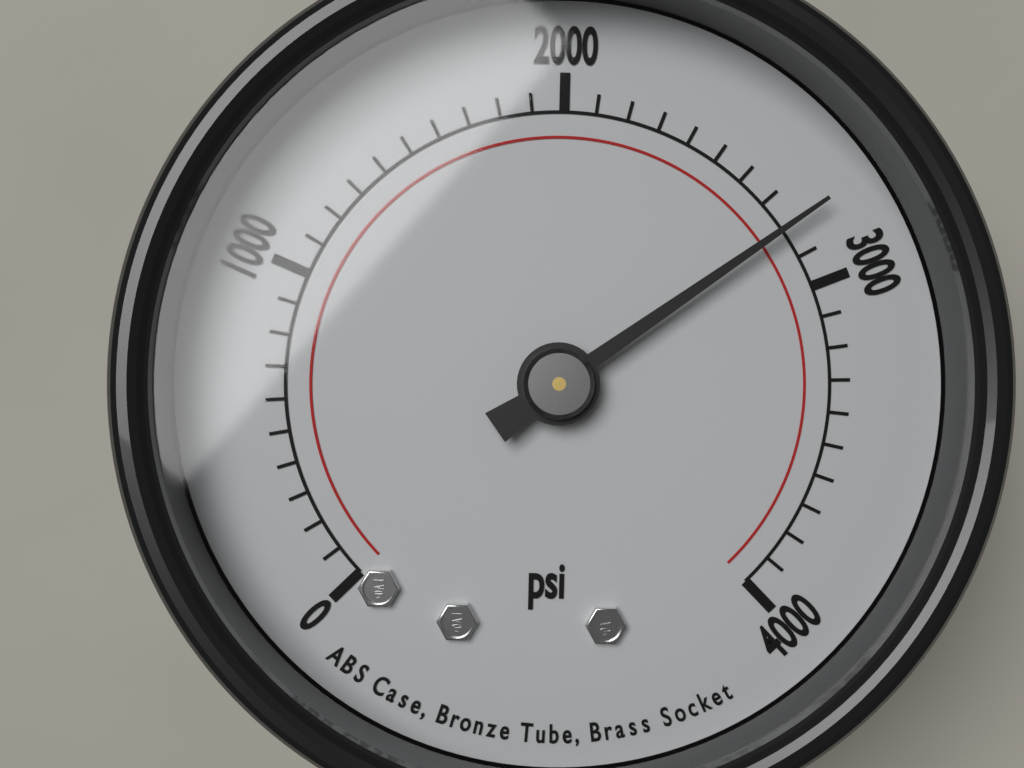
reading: 2800 psi
